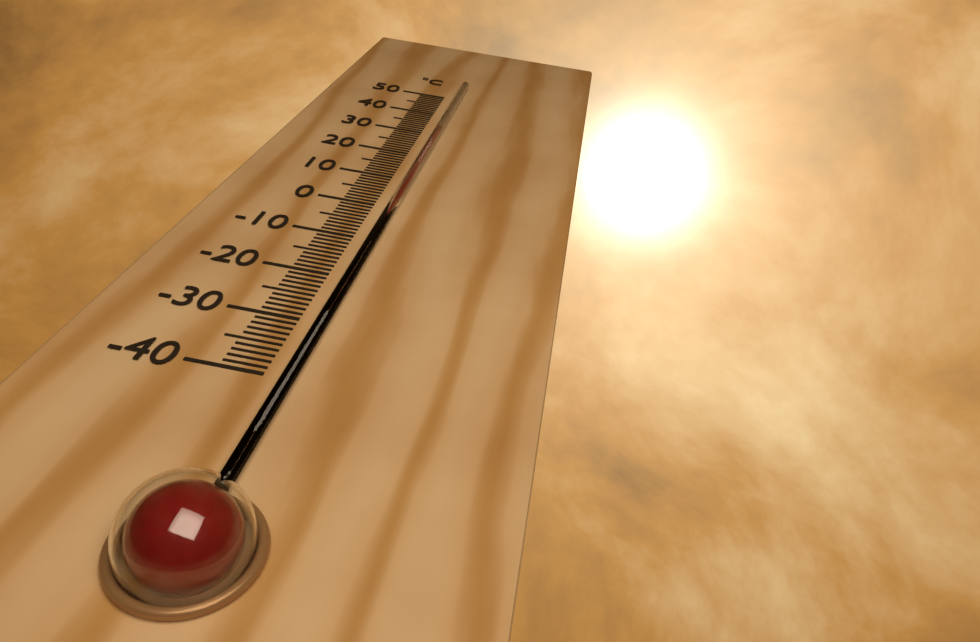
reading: 31 °C
